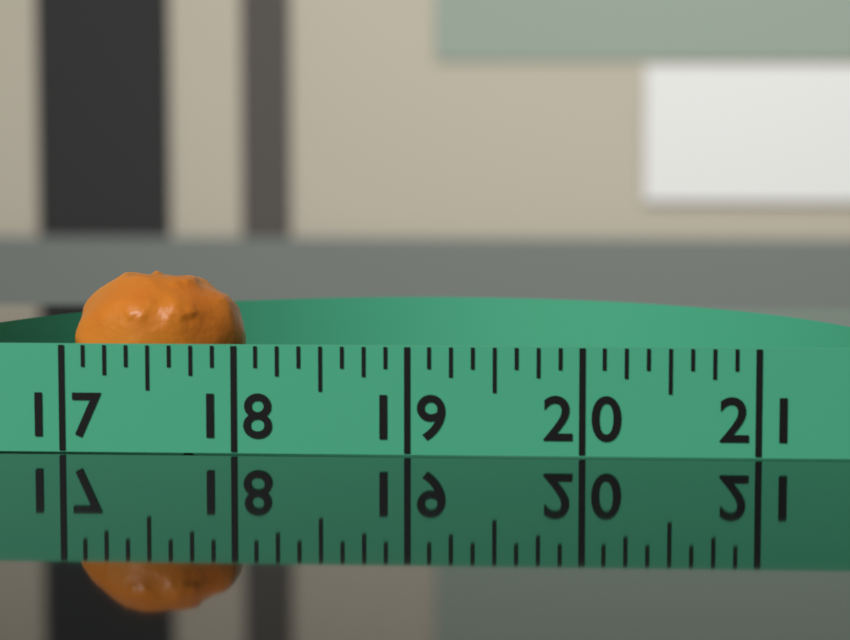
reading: 18.000 (no unit)
